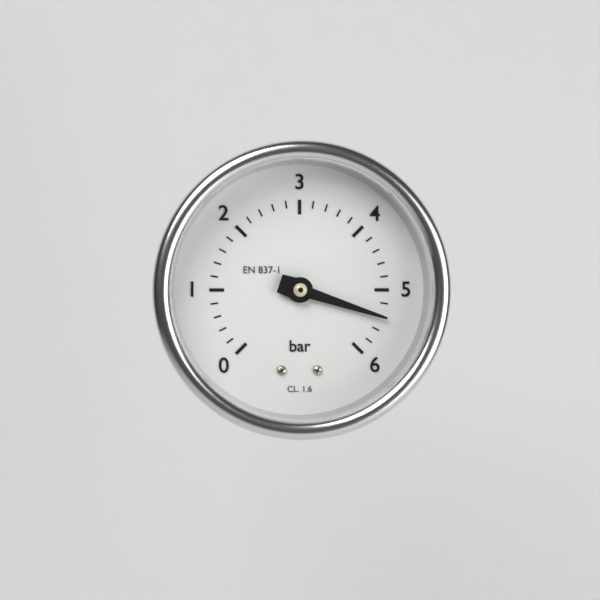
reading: 5.4 bar
